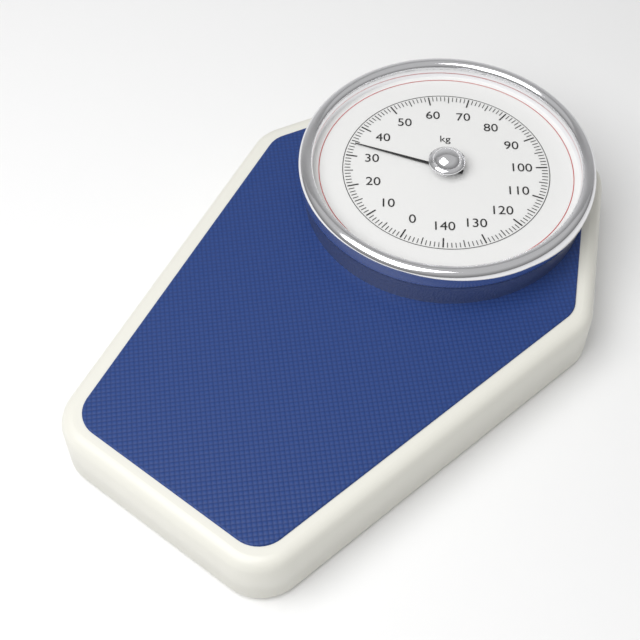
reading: 34 kg
